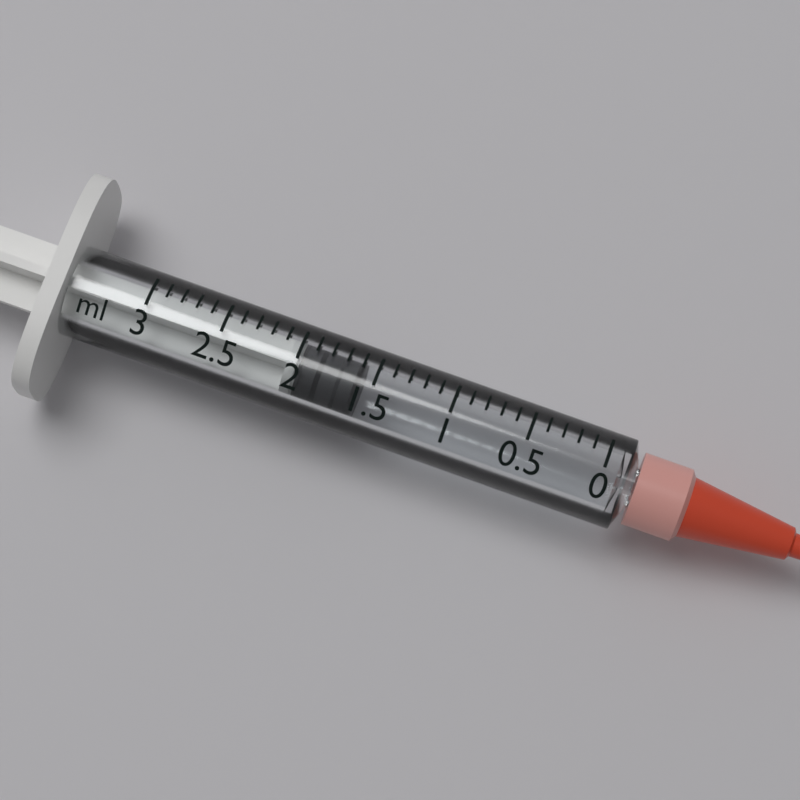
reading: 1.6 ml
